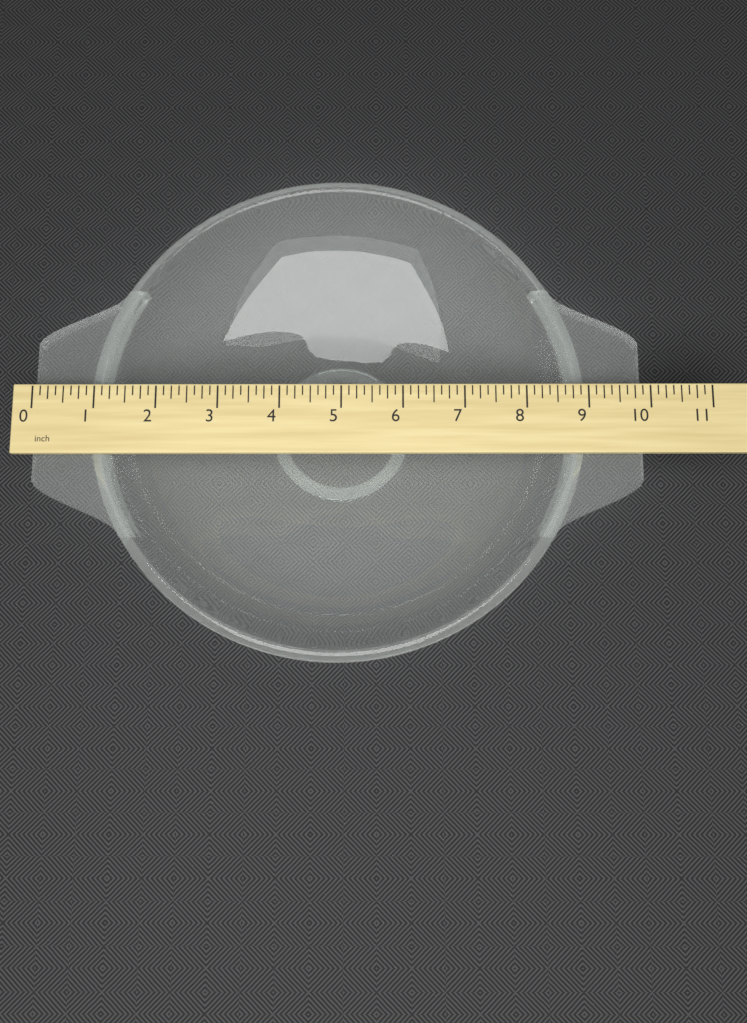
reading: 9.875 inch
